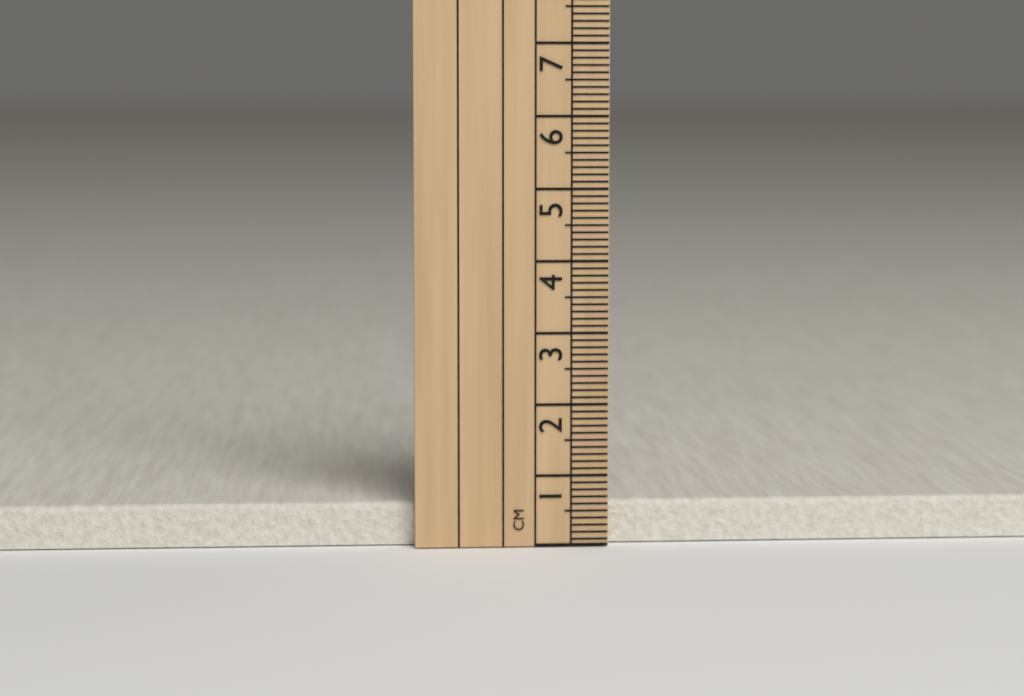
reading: 0.6 cm
